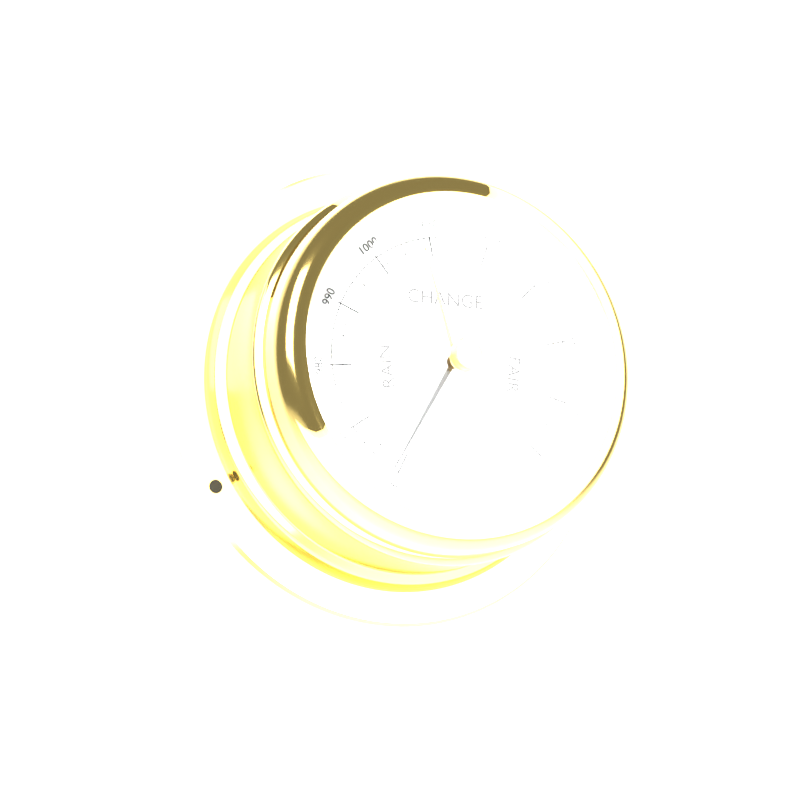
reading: 961 mbar
